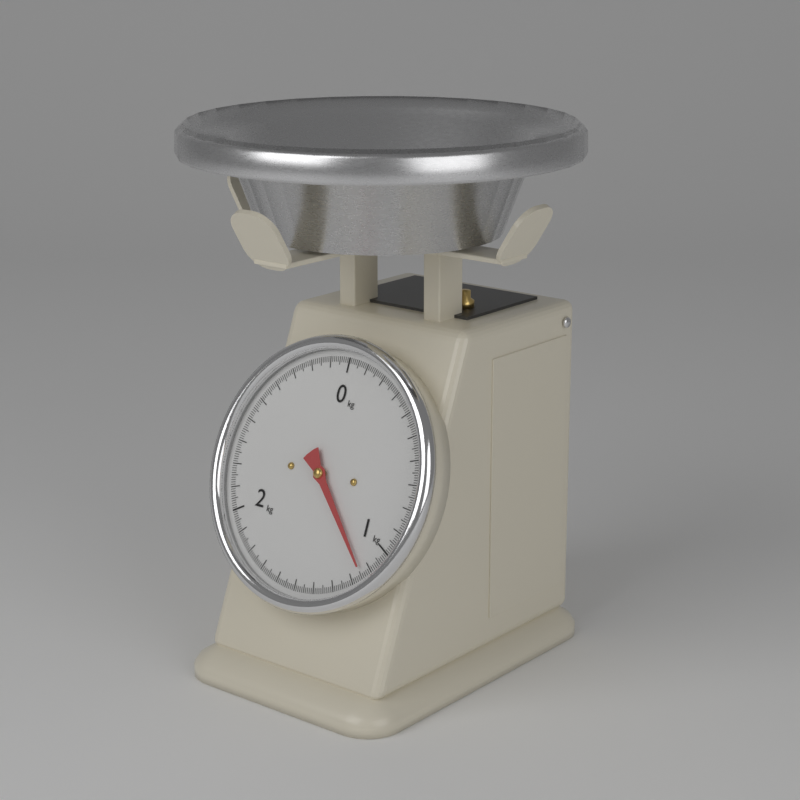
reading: 1.14 kg
